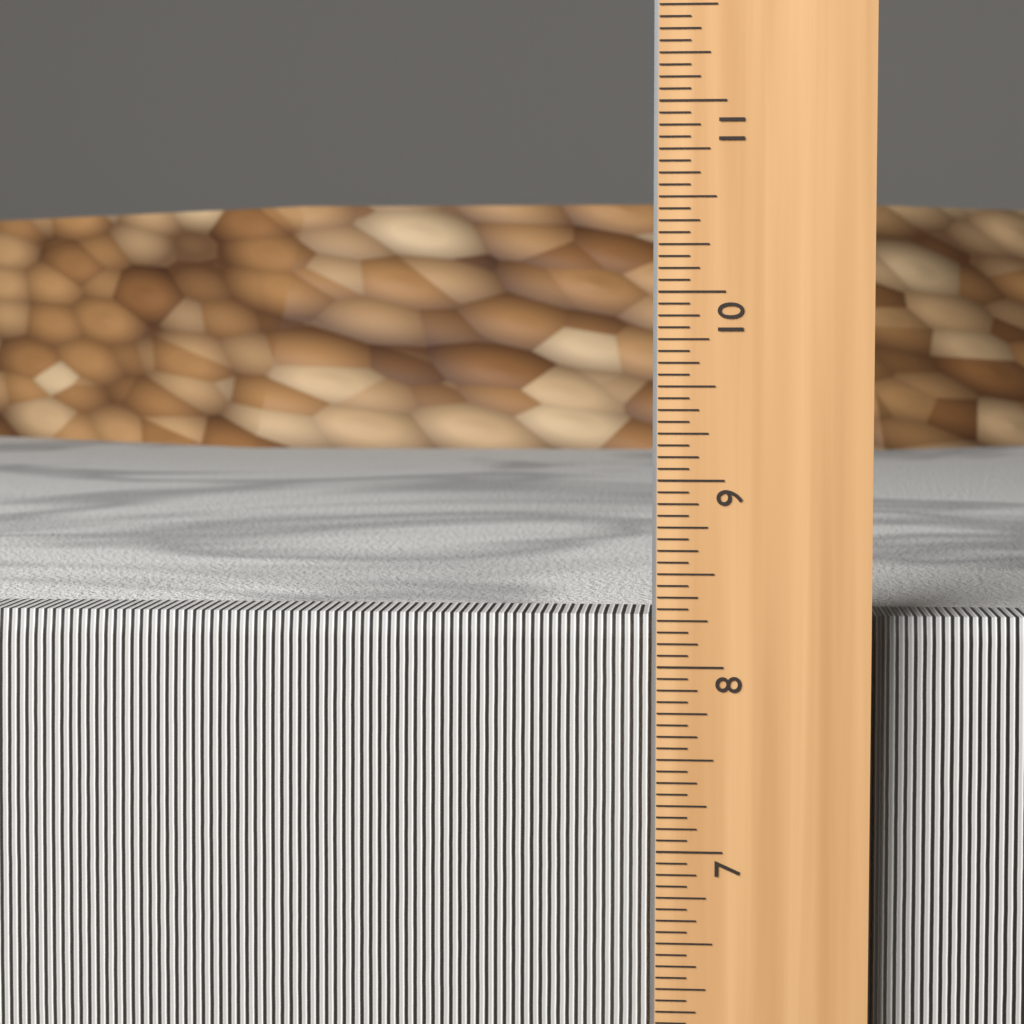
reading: 8.2500 in
